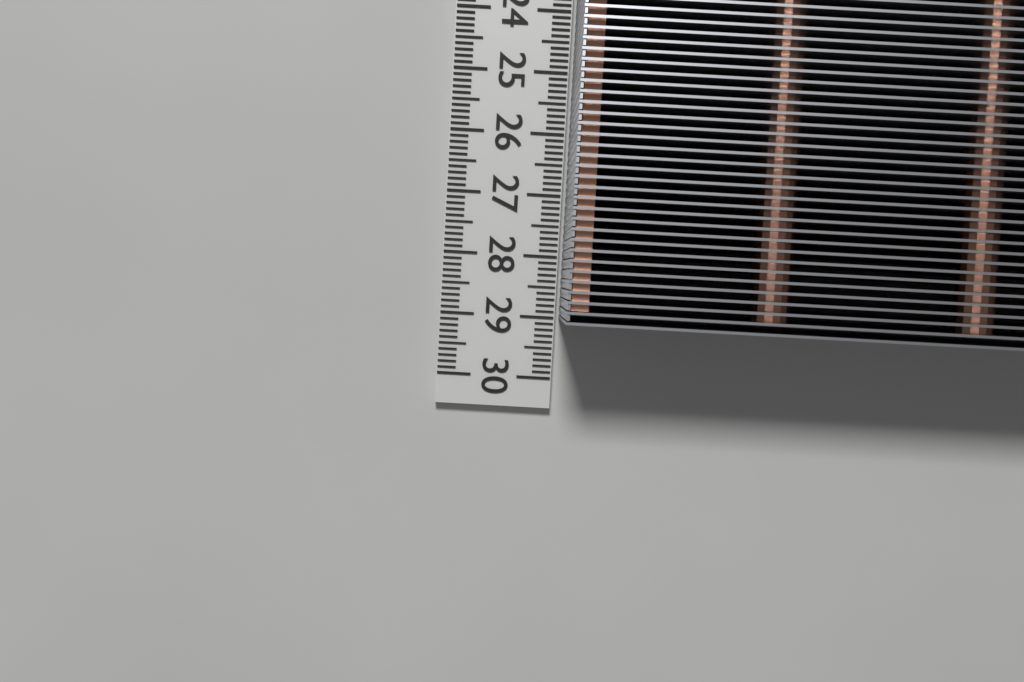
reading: 29.0 cm
